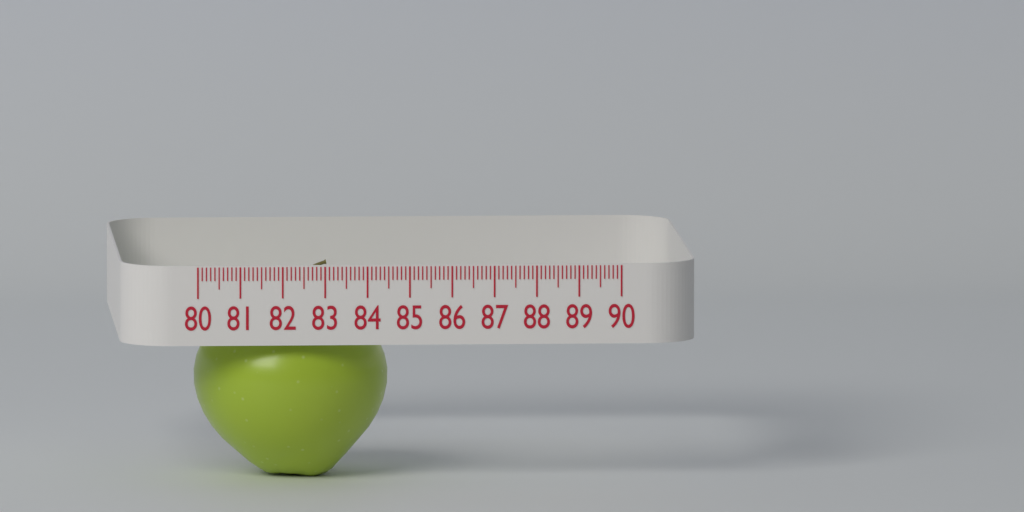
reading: 84.6 (no unit)
